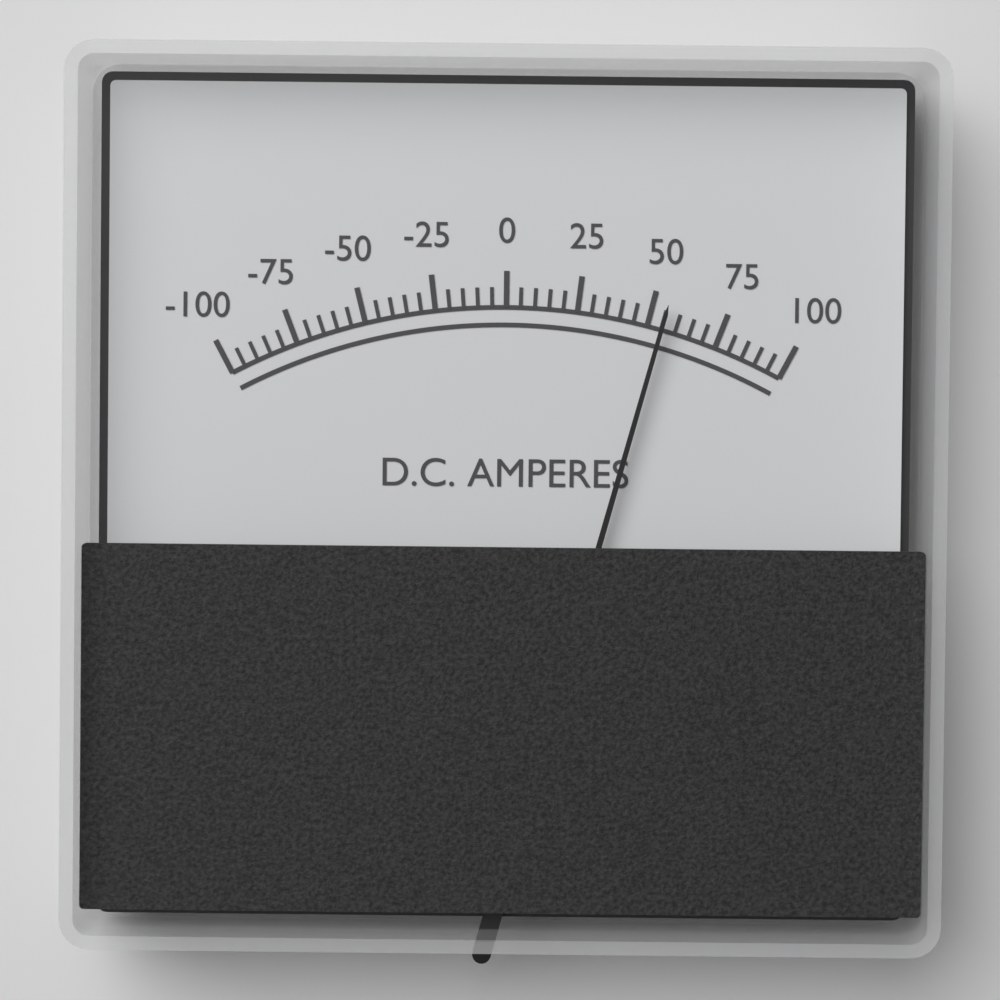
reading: 55 A
